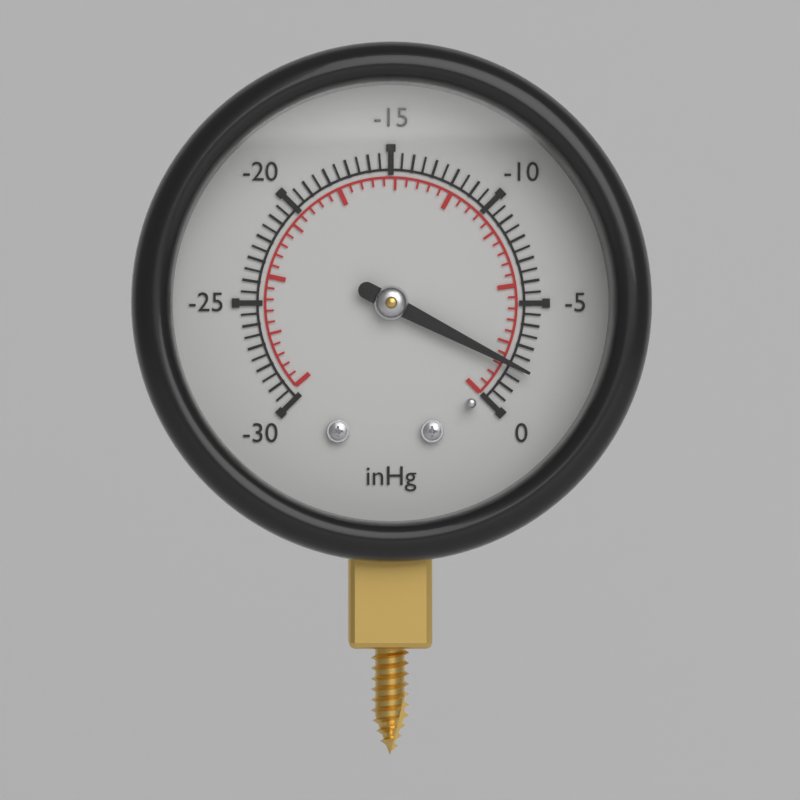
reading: -2.0 inHg
